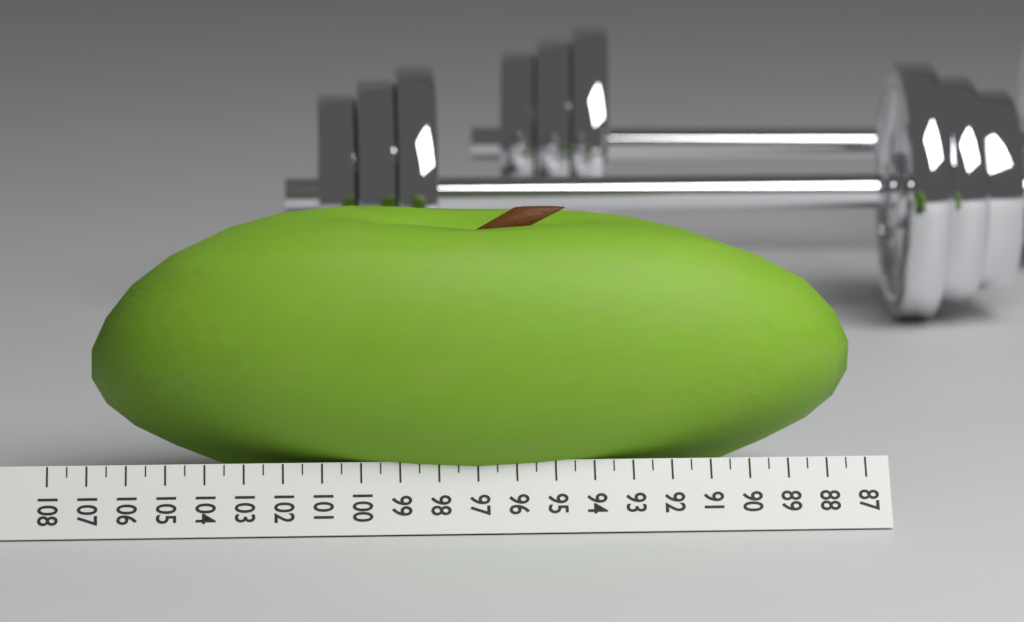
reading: 107.0 (no unit)
